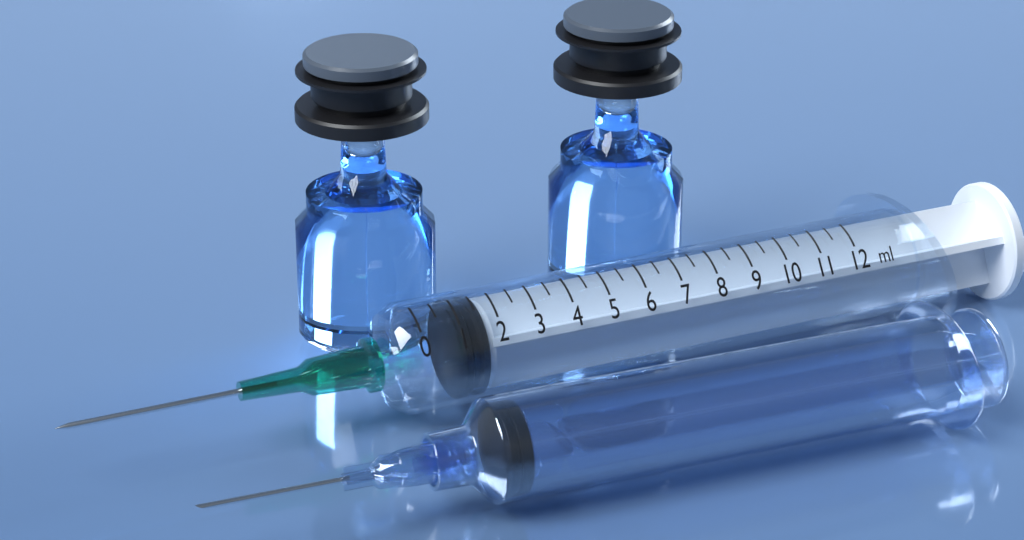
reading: 1.0 ml
